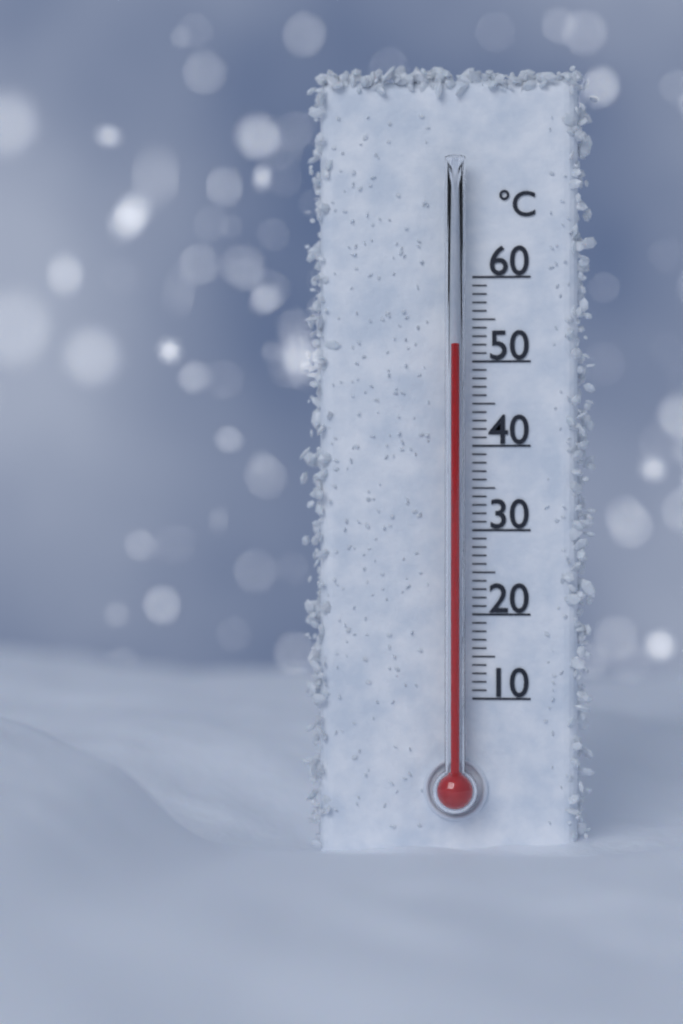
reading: 52 °C
